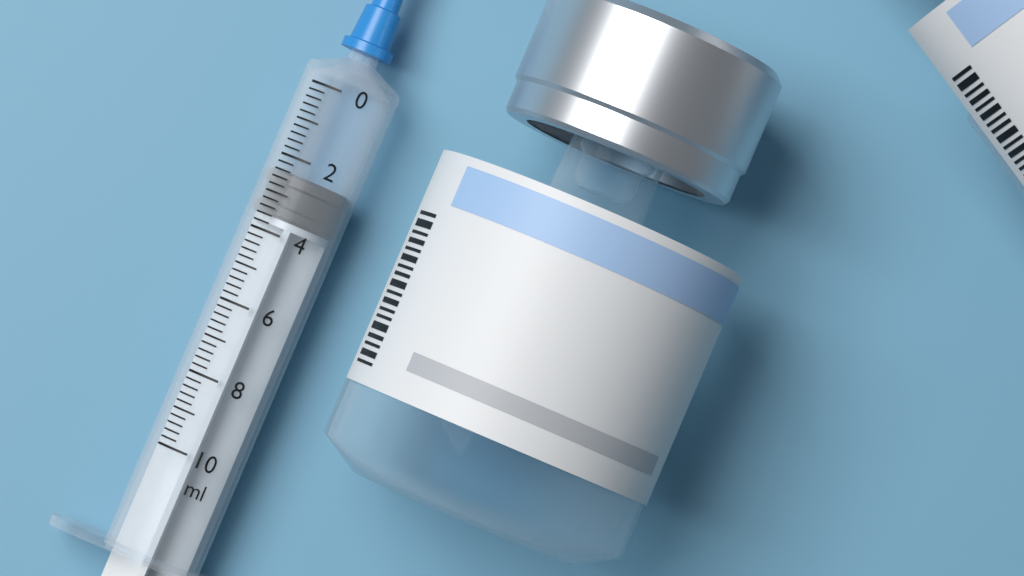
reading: 2.4 ml
